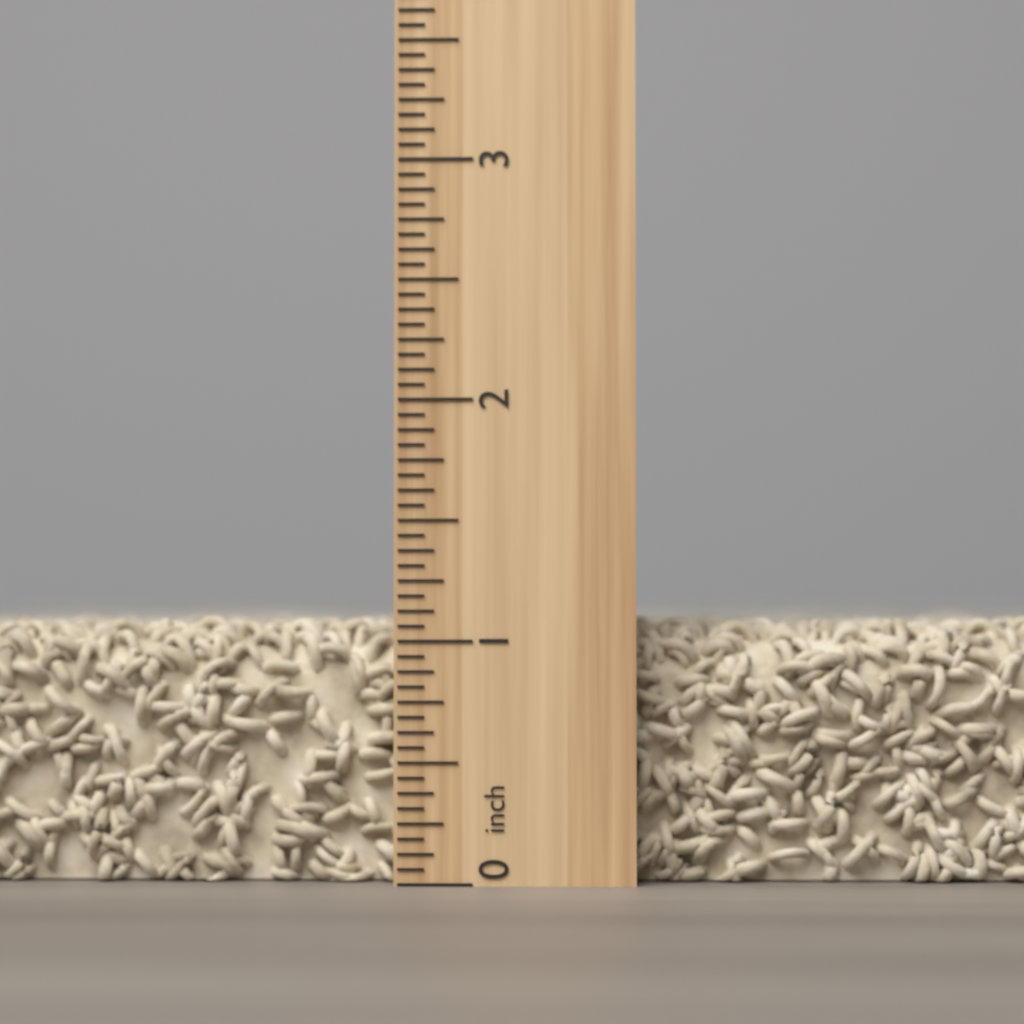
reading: 1.1250 inch
